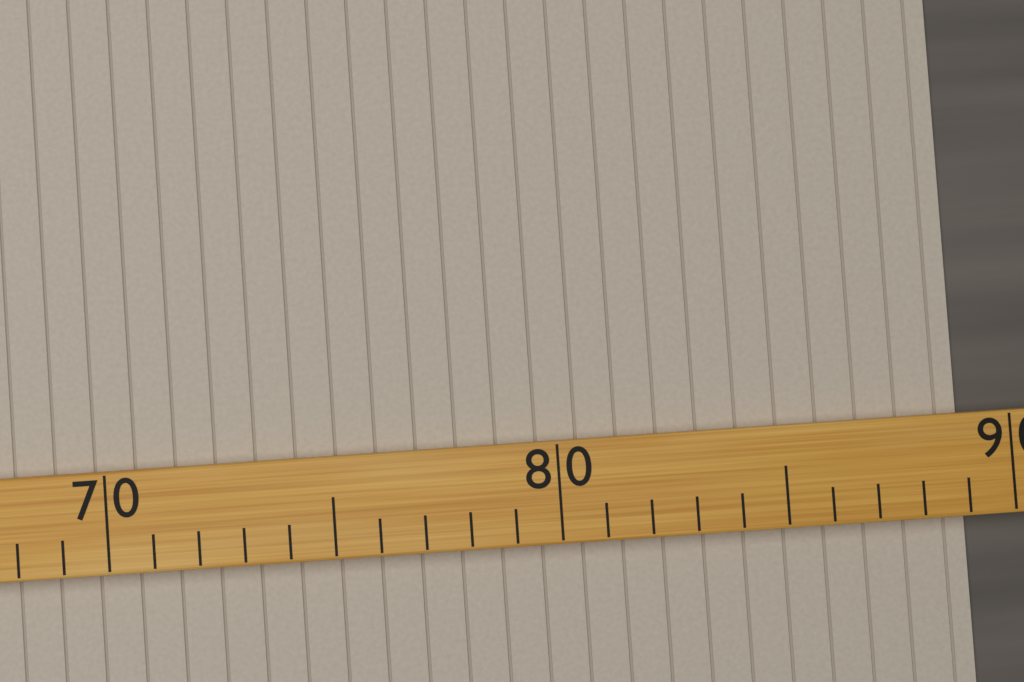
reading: 89 (no unit)
